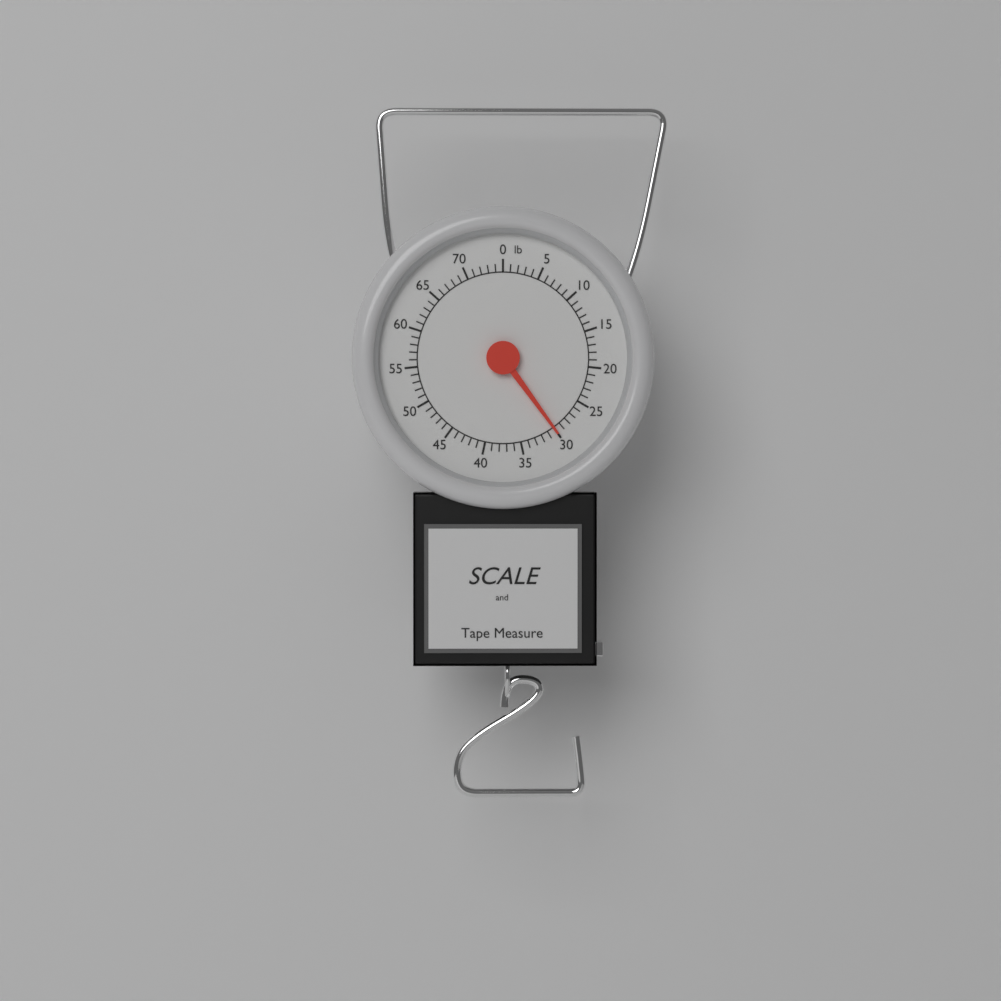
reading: 30 lb
